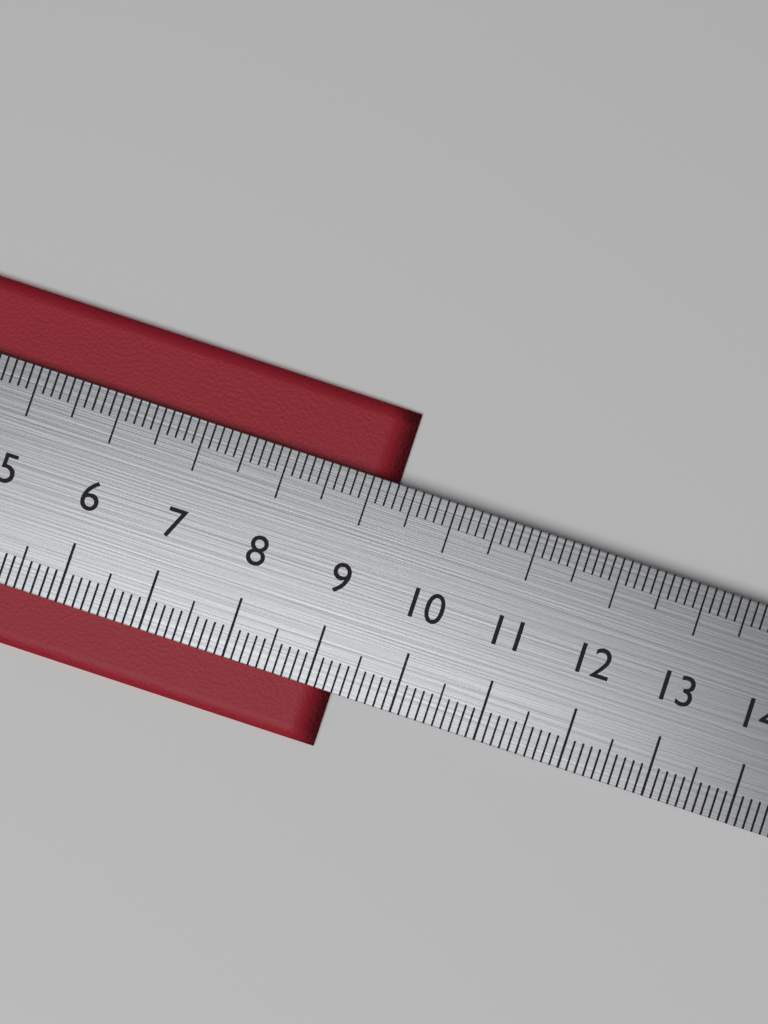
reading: 9.3 cm
